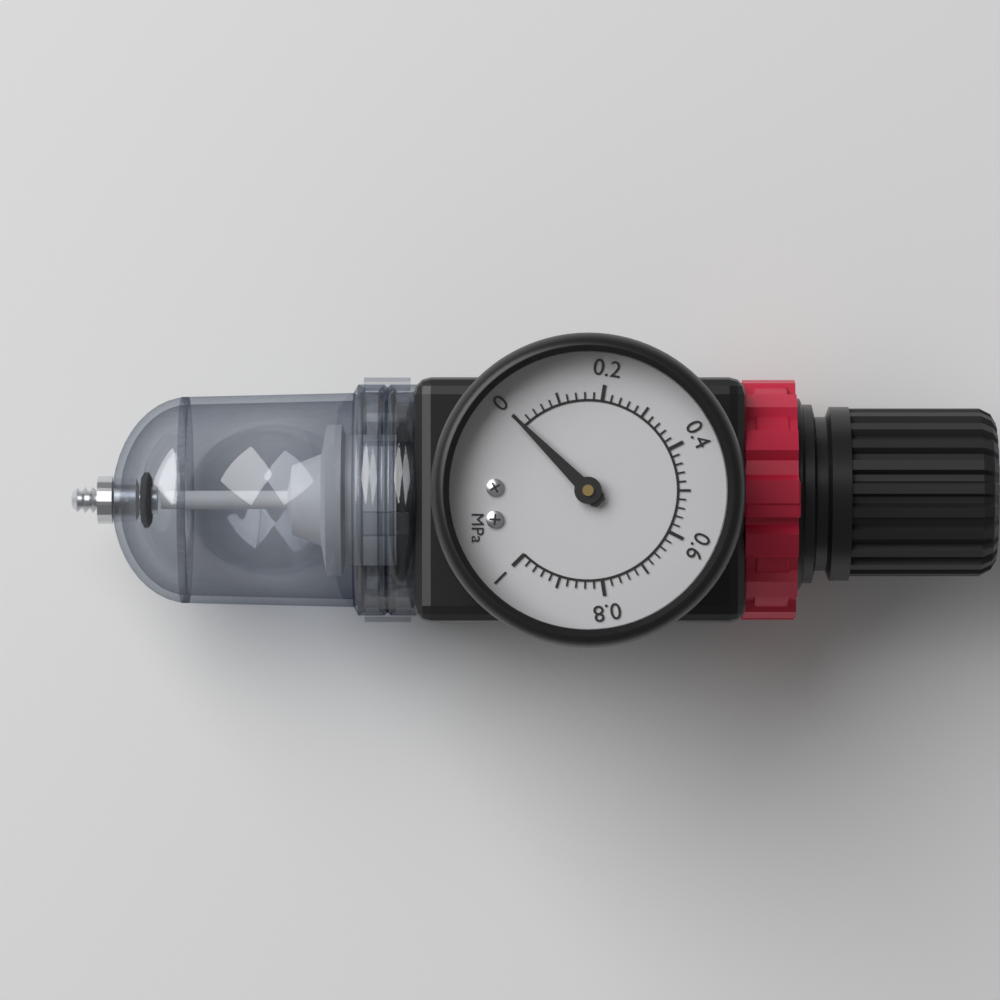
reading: 0.00 MPa
